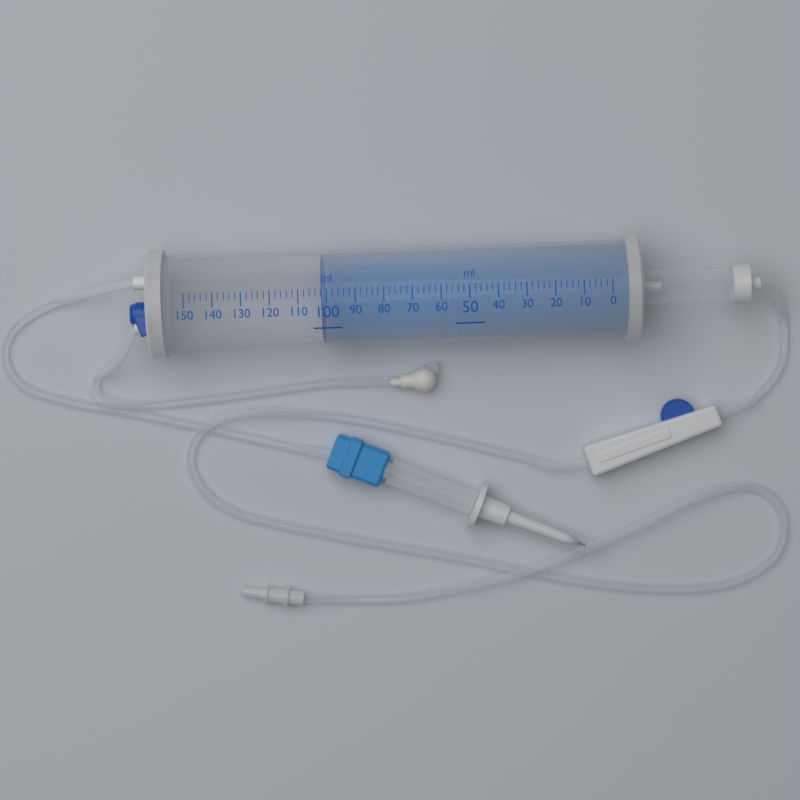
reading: 102 ml
